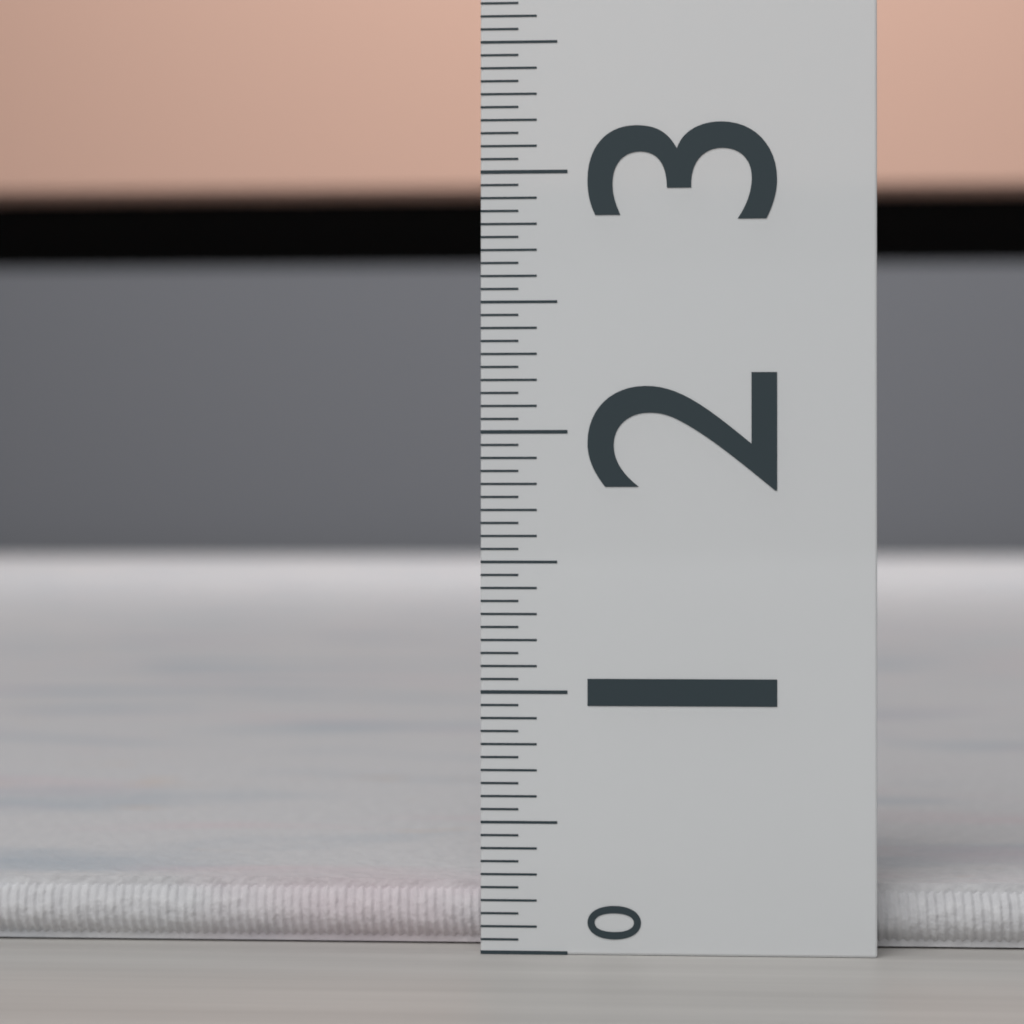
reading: 0.25 (no unit)
